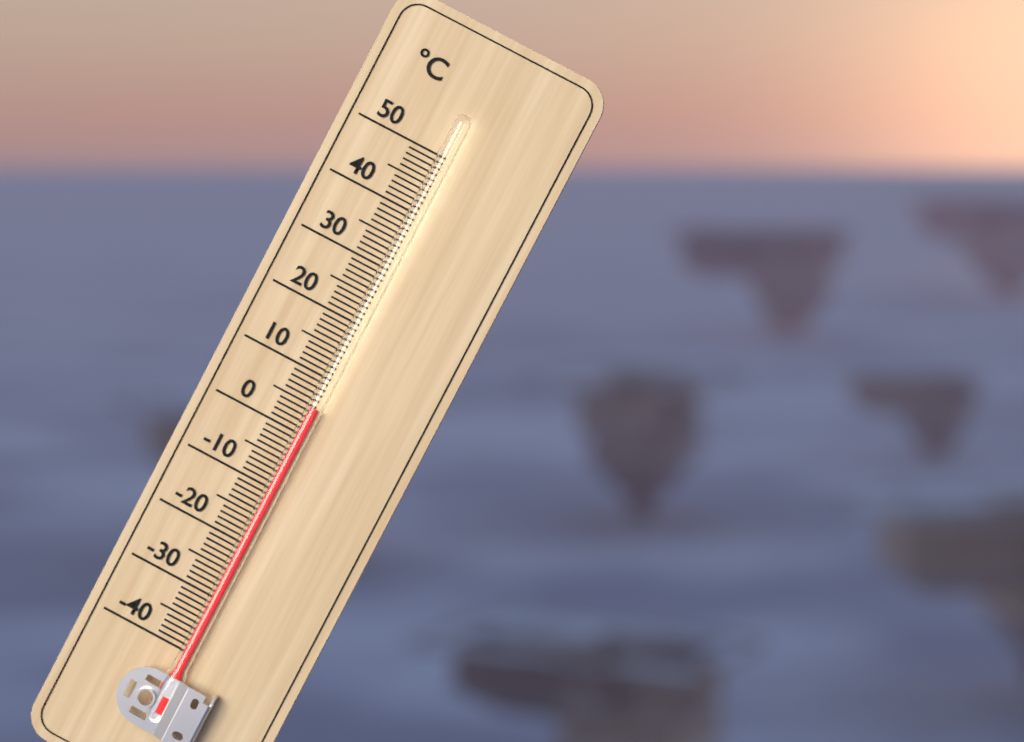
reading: 5 °C
